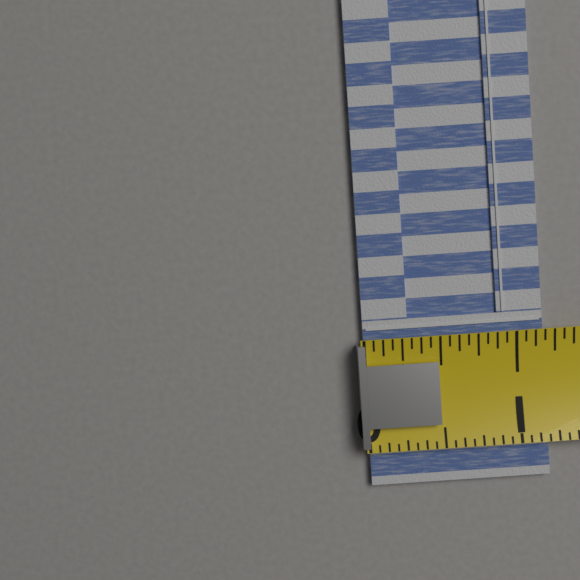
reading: 1.1875 (no unit)
